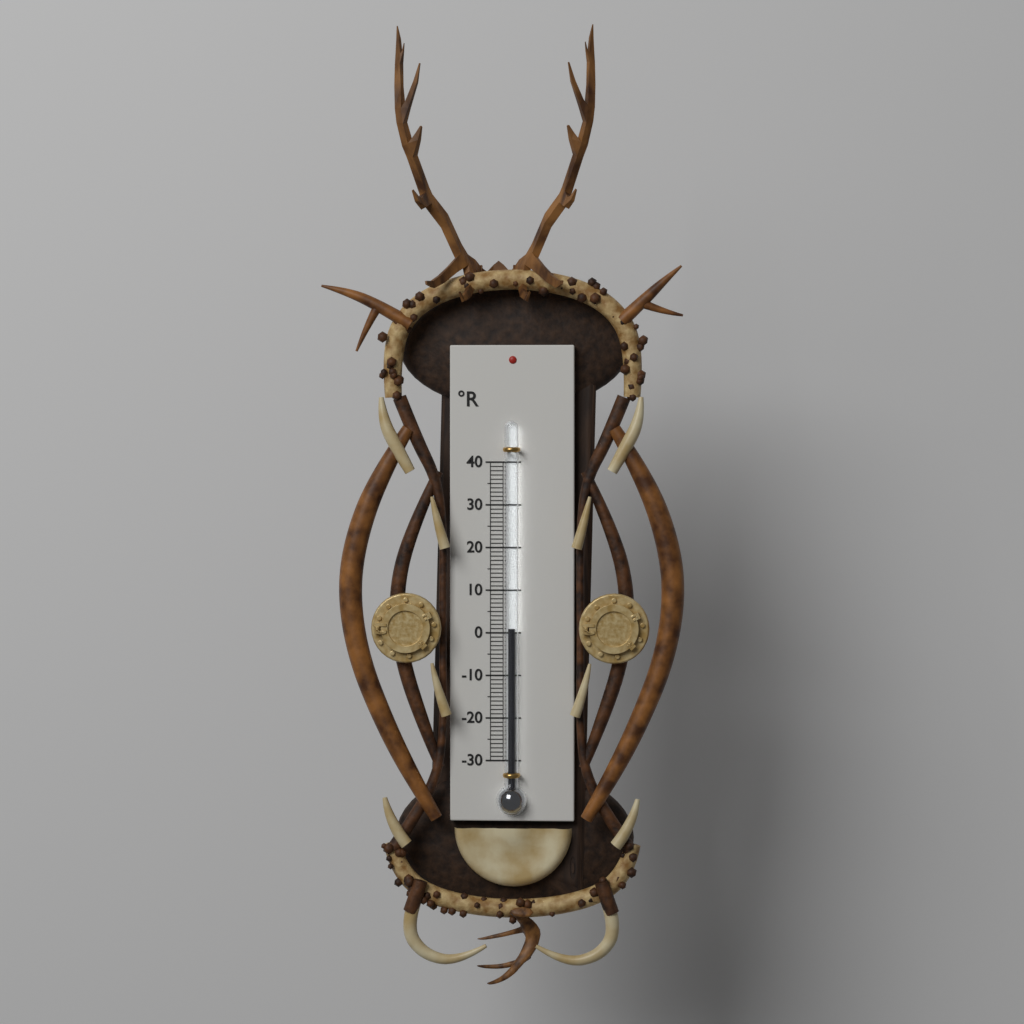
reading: 1 °R
